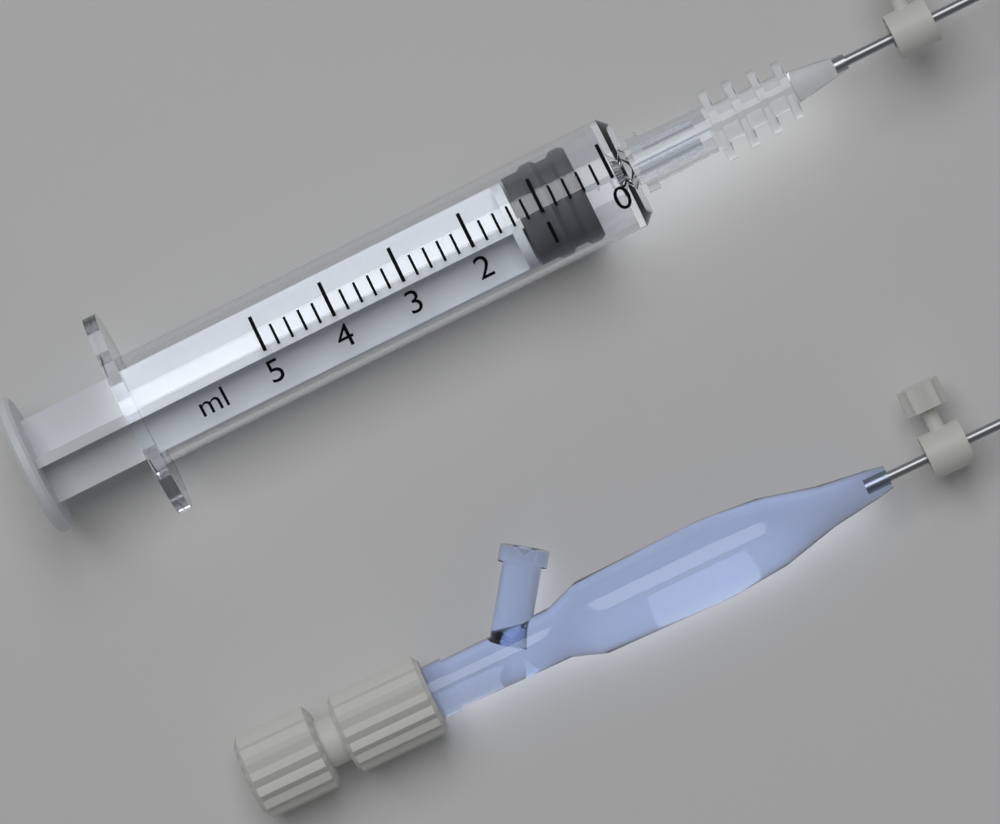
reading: 0.4 ml
